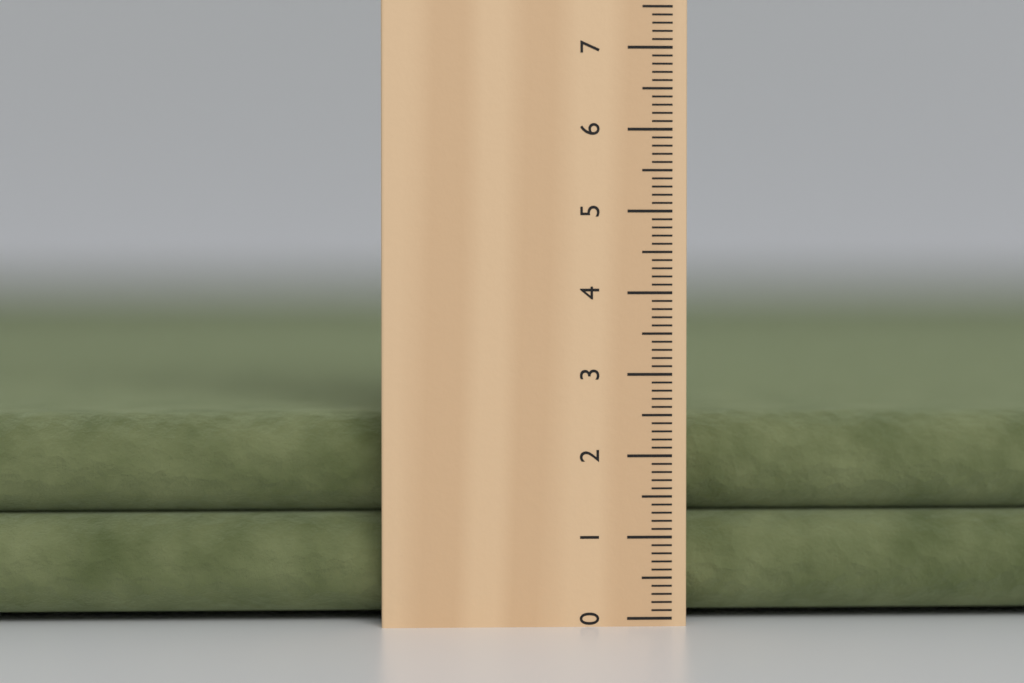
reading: 2.5 cm
